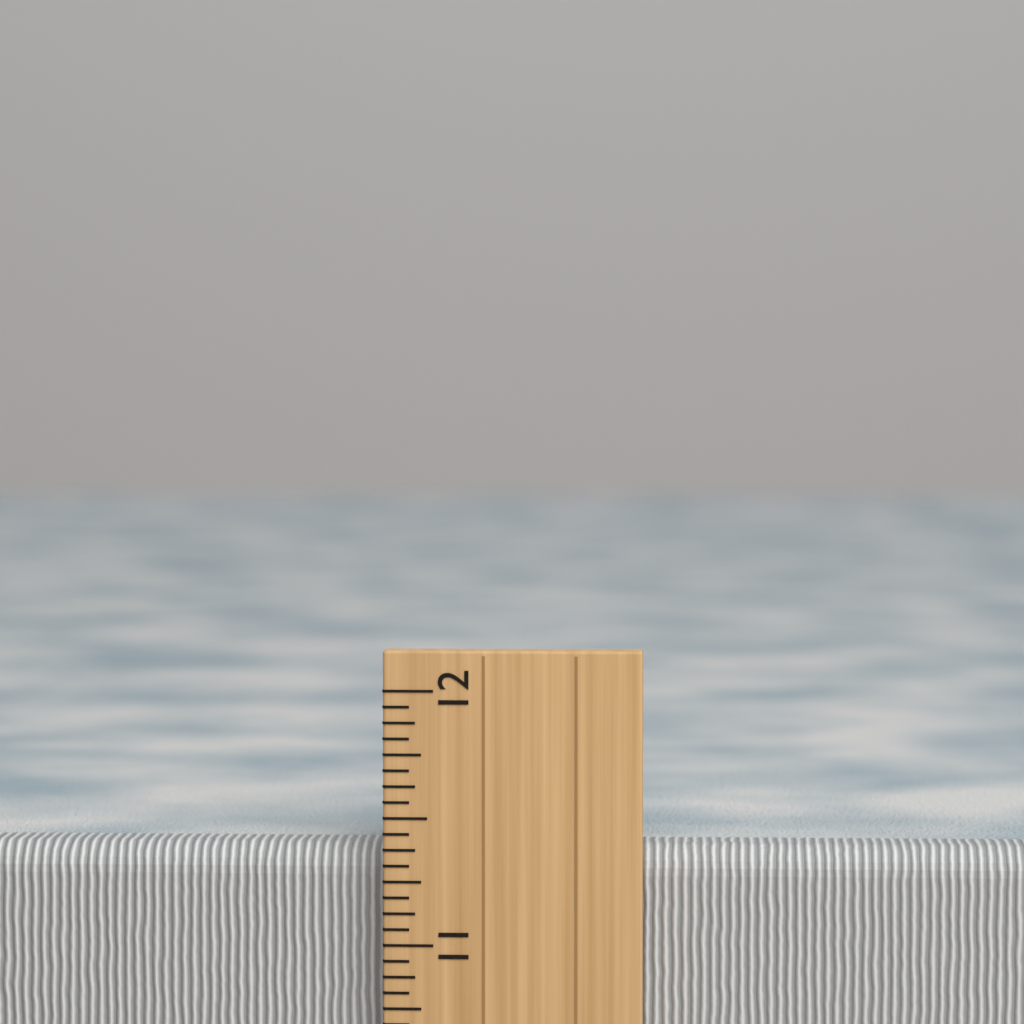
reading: 11.3750 inch
